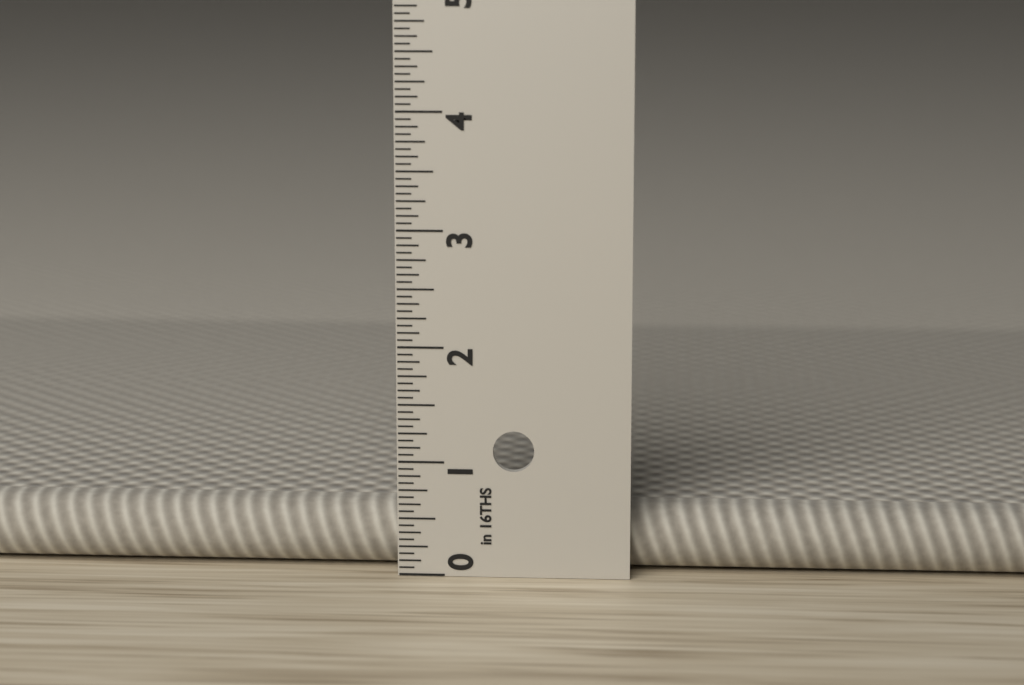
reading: 0.5625 in
